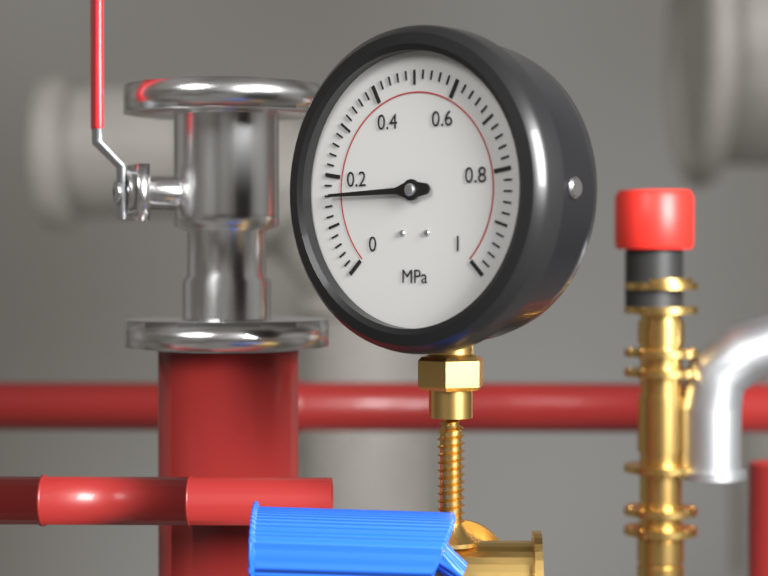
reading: 0.16 MPa
